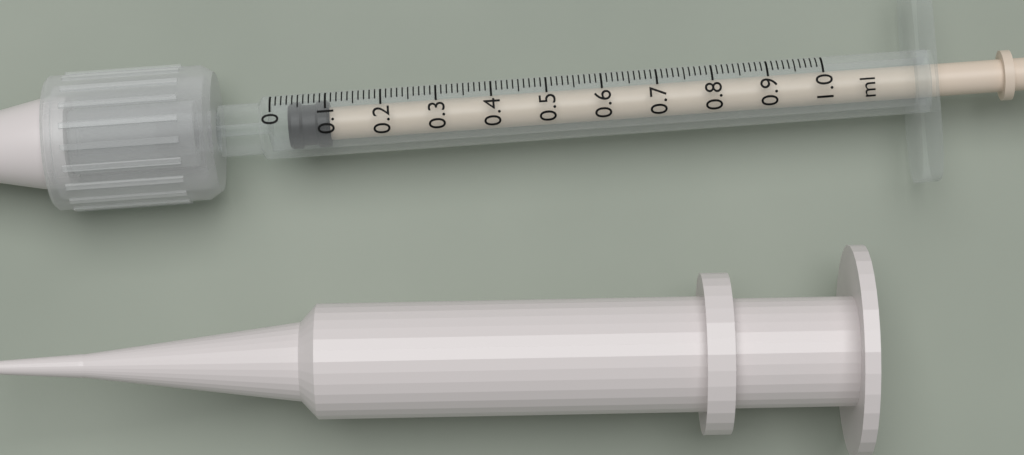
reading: 0.03 ml
